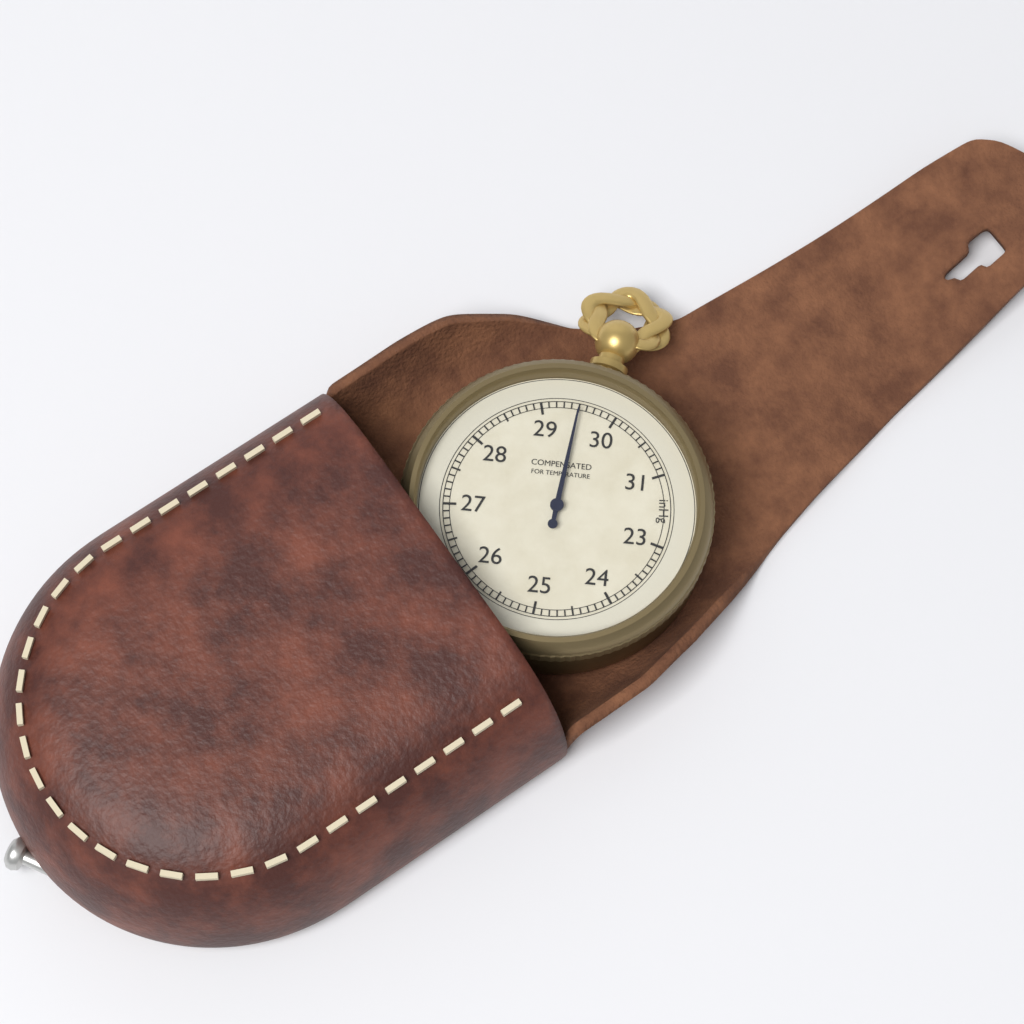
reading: 29.5 inHg
